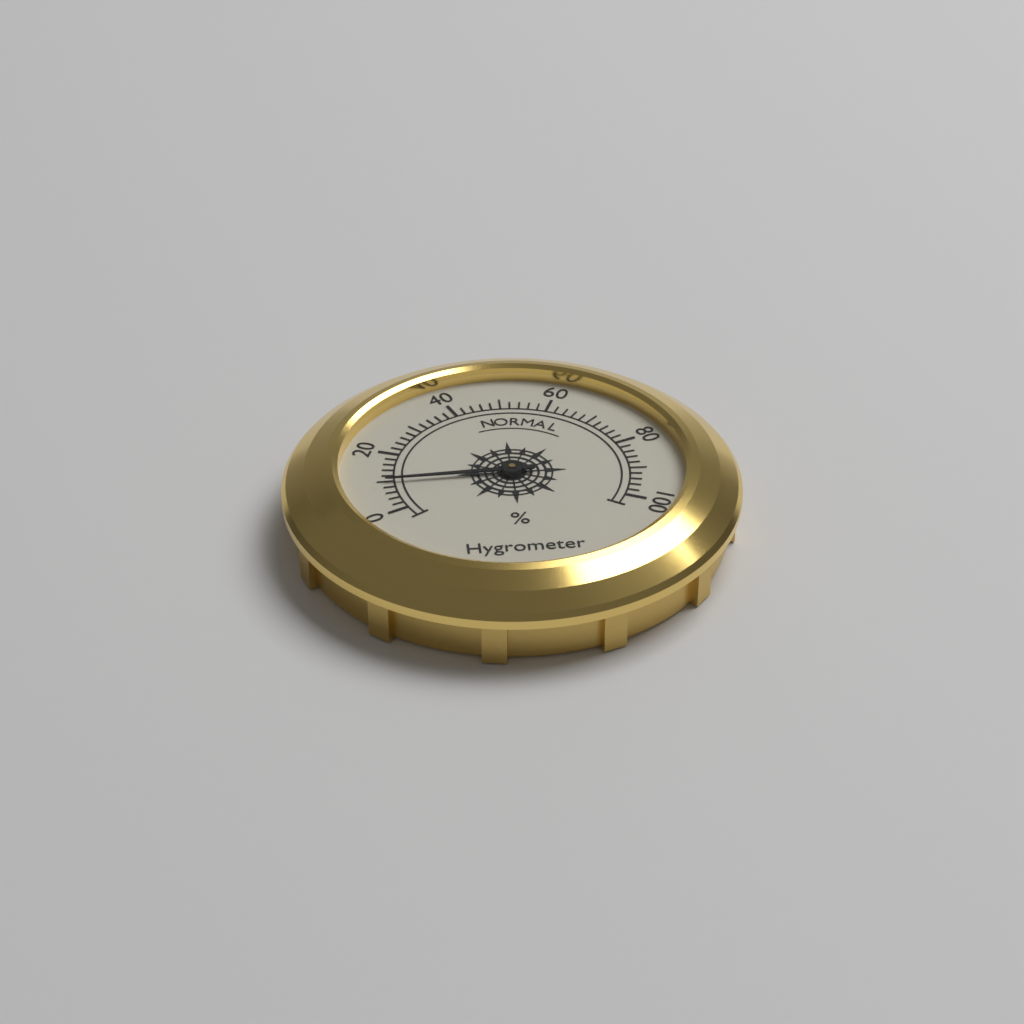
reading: 10 %
